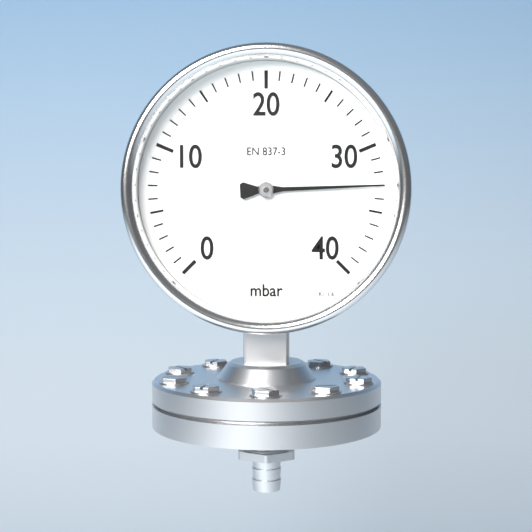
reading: 33 mbar
